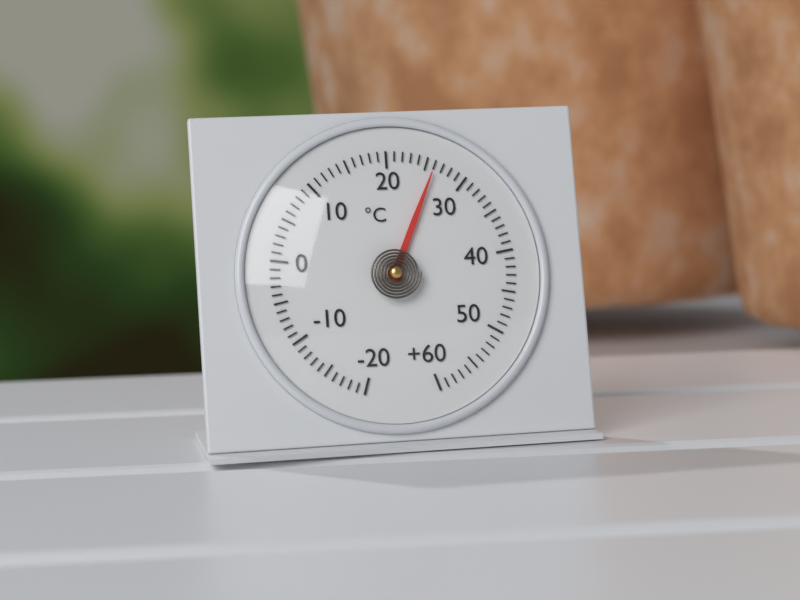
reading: 26 °C
